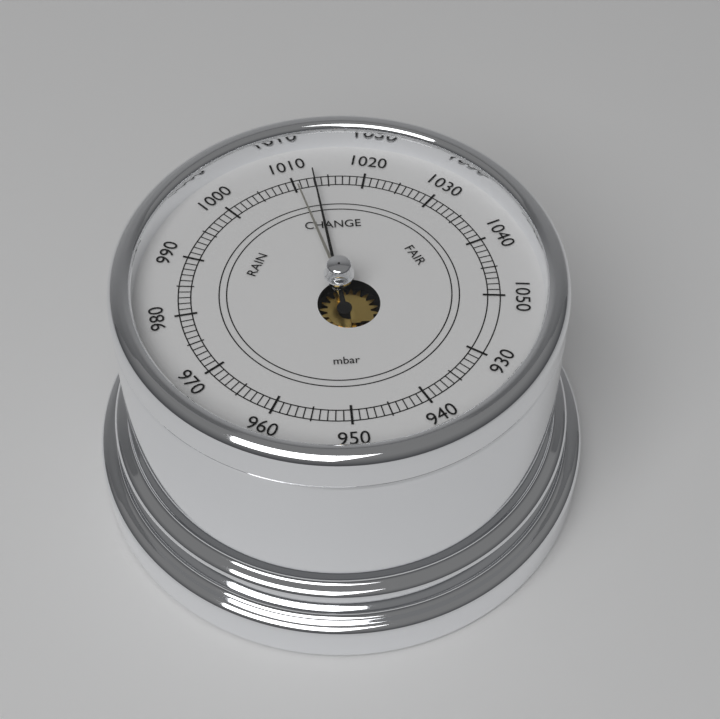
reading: 1013 mbar
